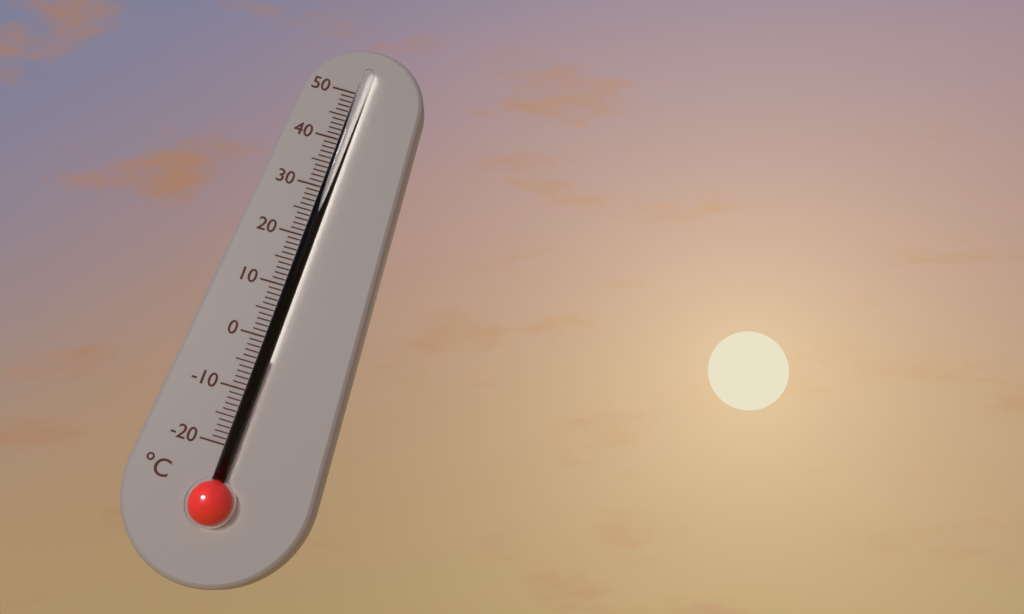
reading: -4 °C
